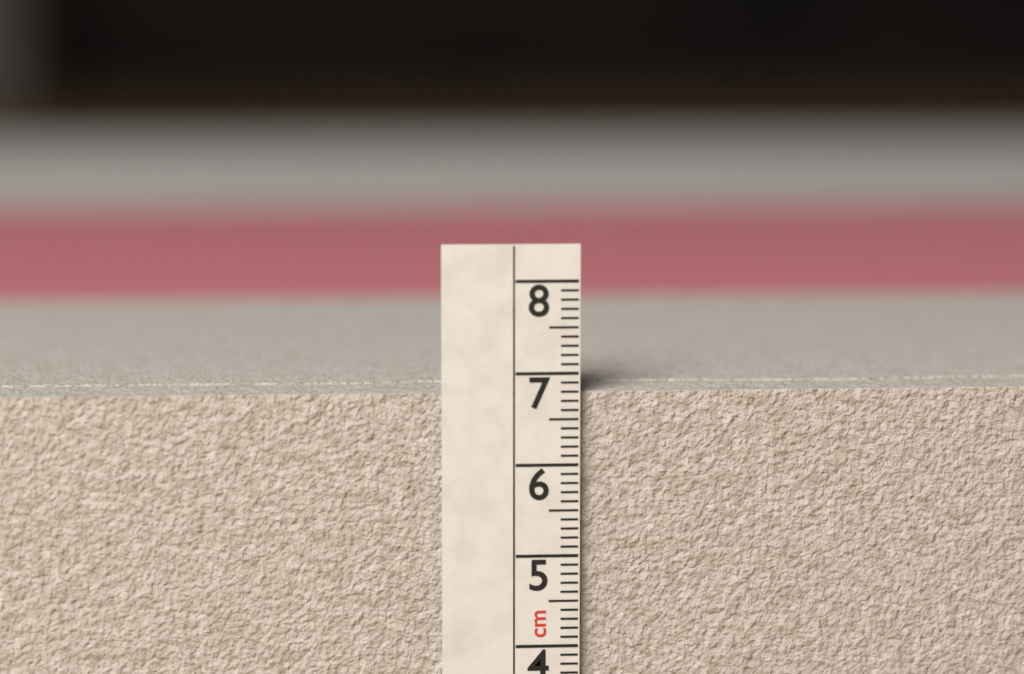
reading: 6.8 cm
